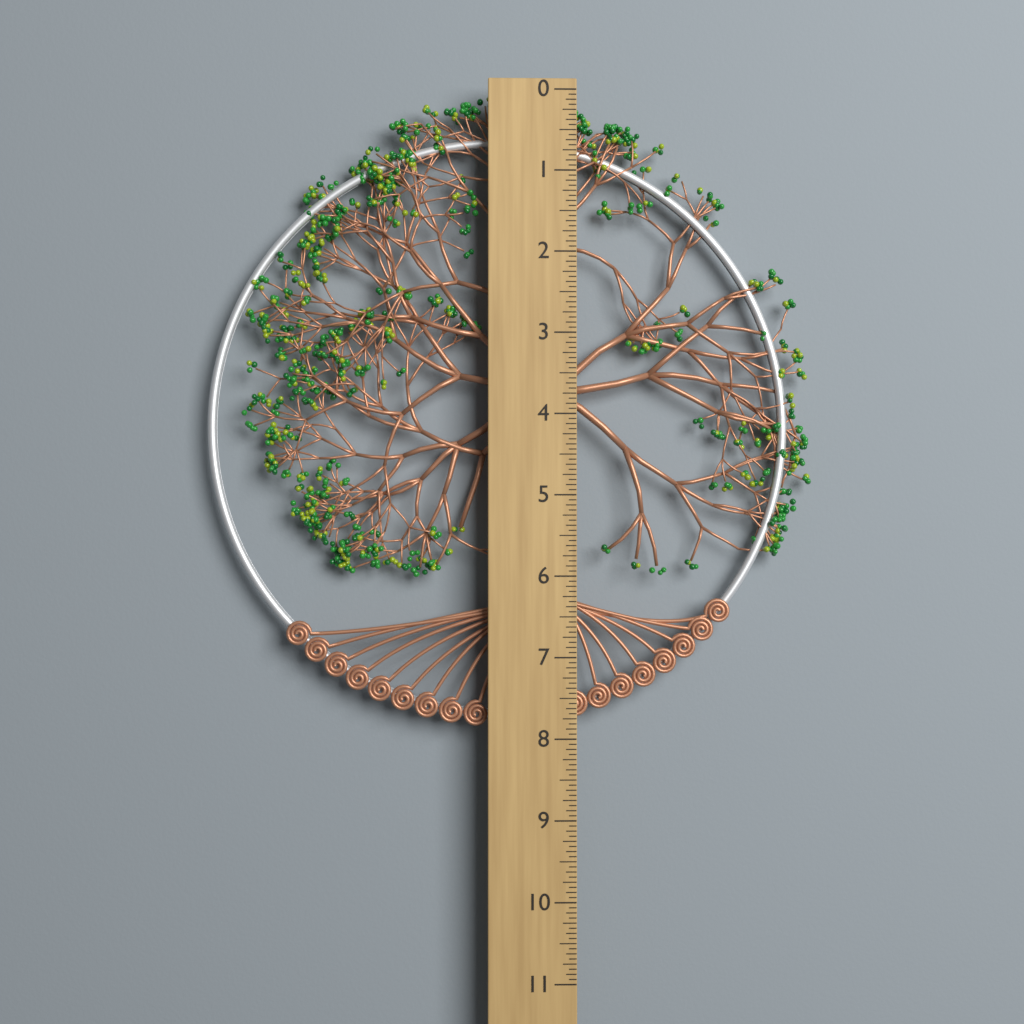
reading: 7.8750 (no unit)
